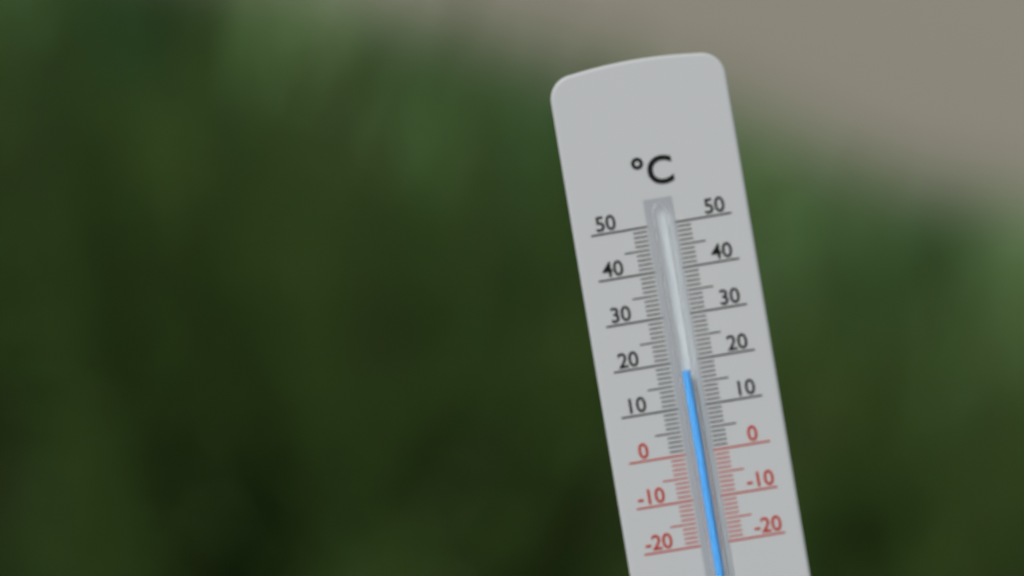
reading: 18 °C
